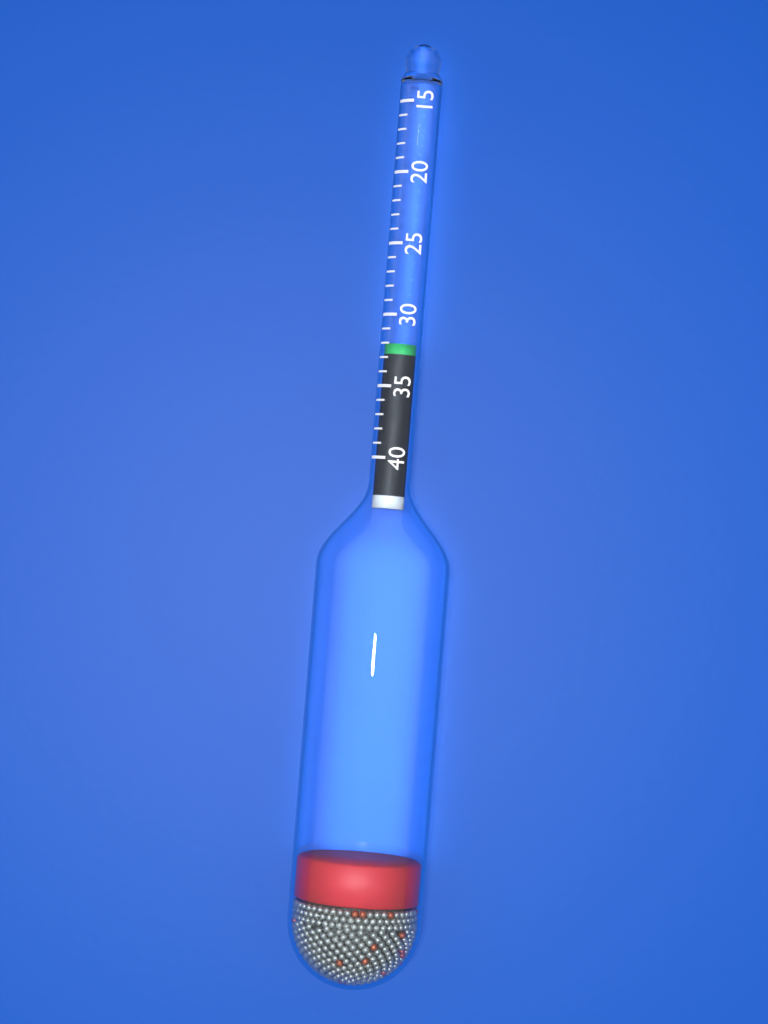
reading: 32 (no unit)
